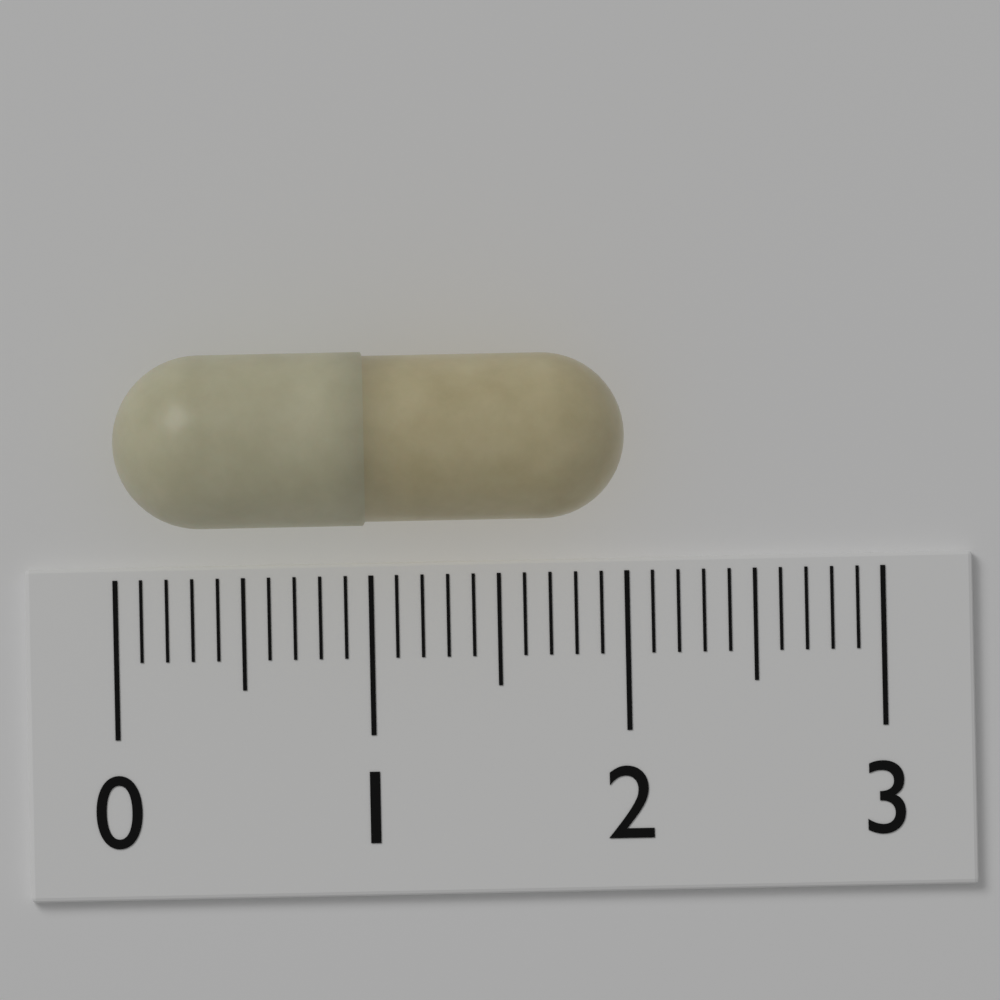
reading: 2.0 (no unit)
